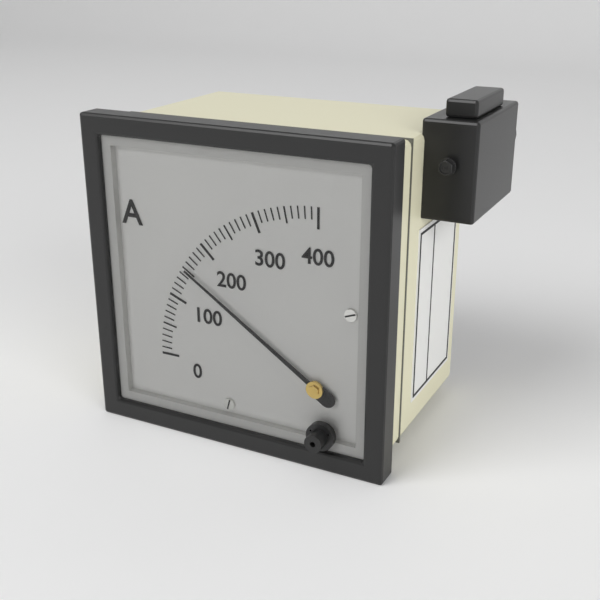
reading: 150 A
